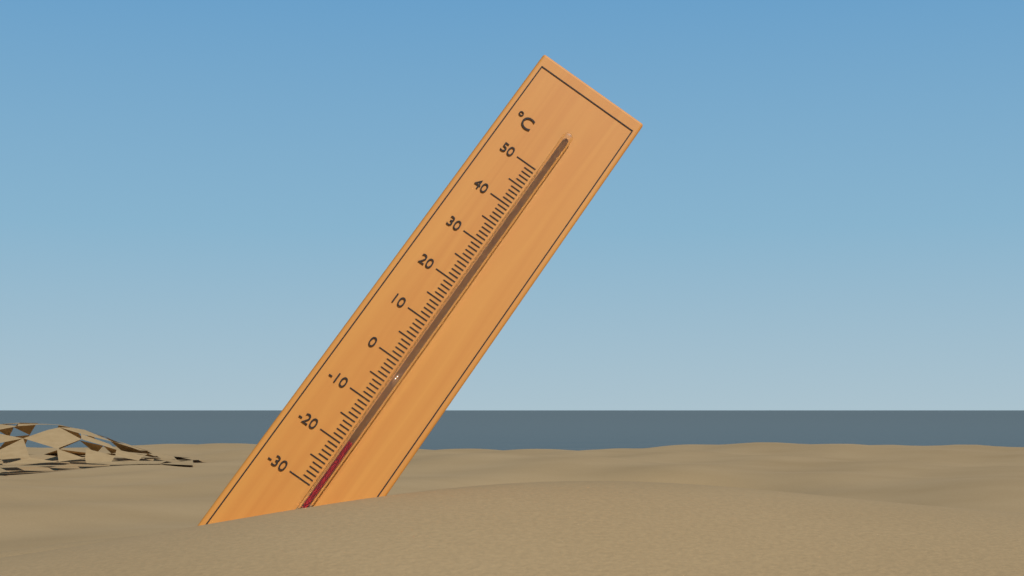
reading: -19 °C
